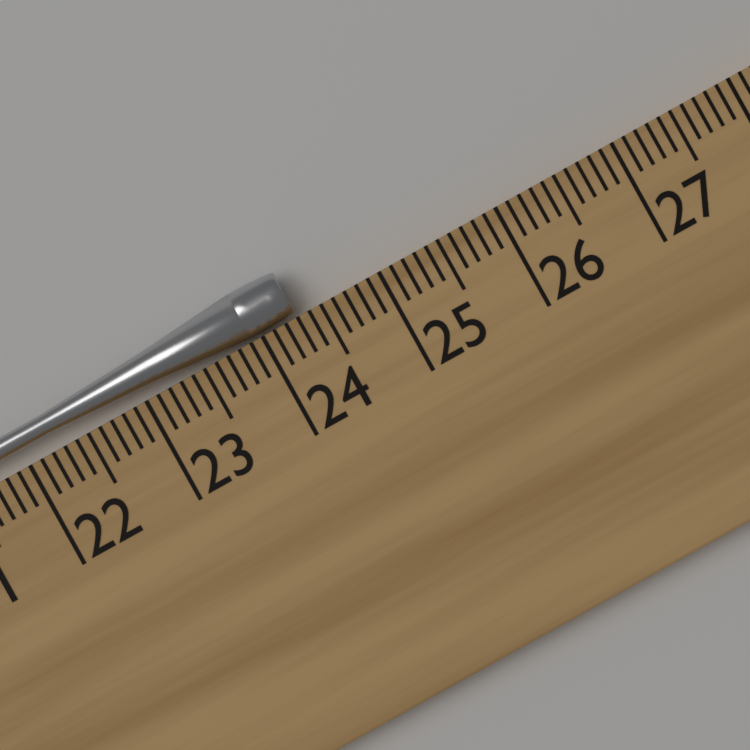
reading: 24.3 cm
